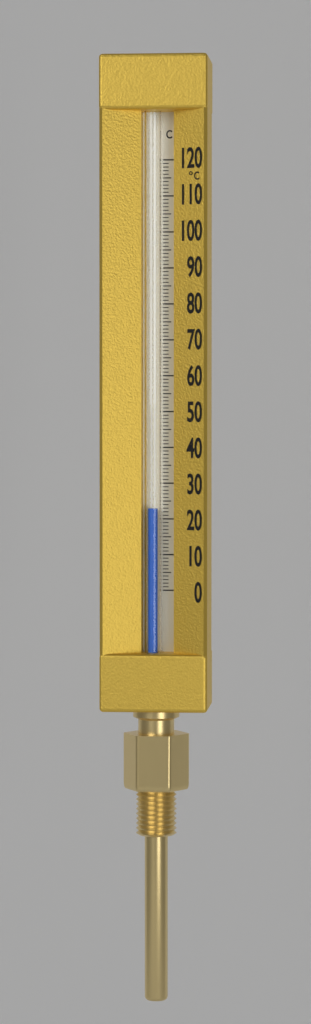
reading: 23 °C
